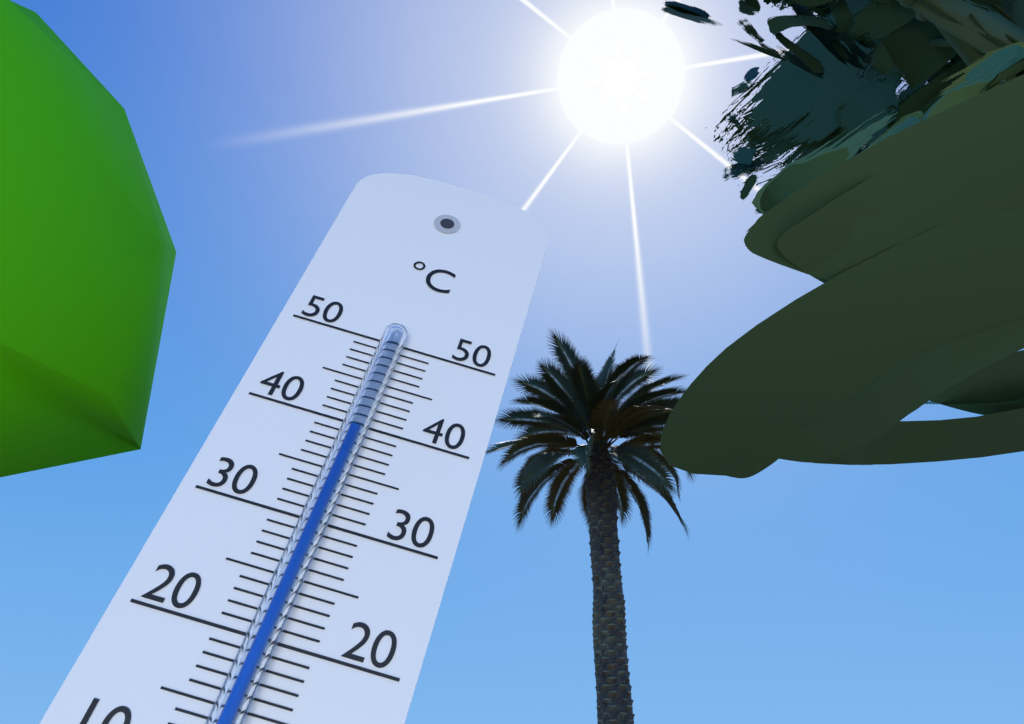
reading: 39 °C
